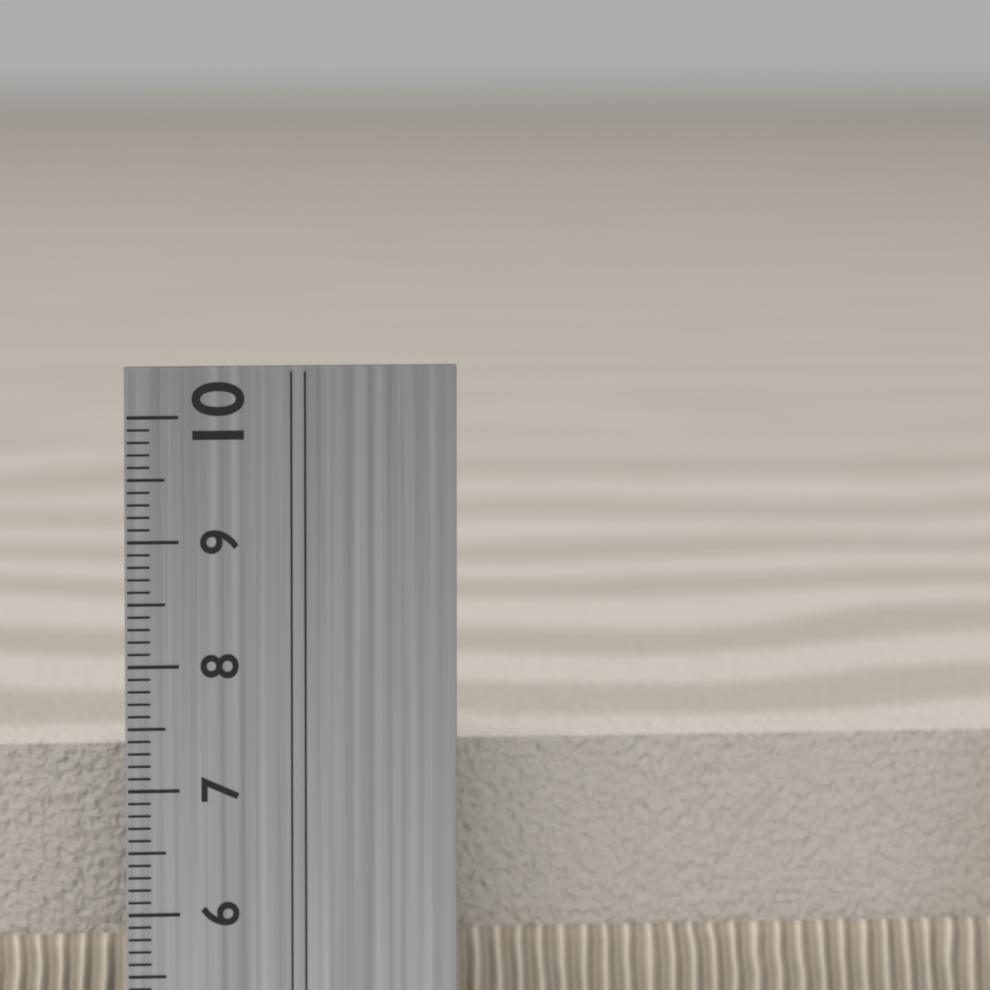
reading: 7.2 cm
